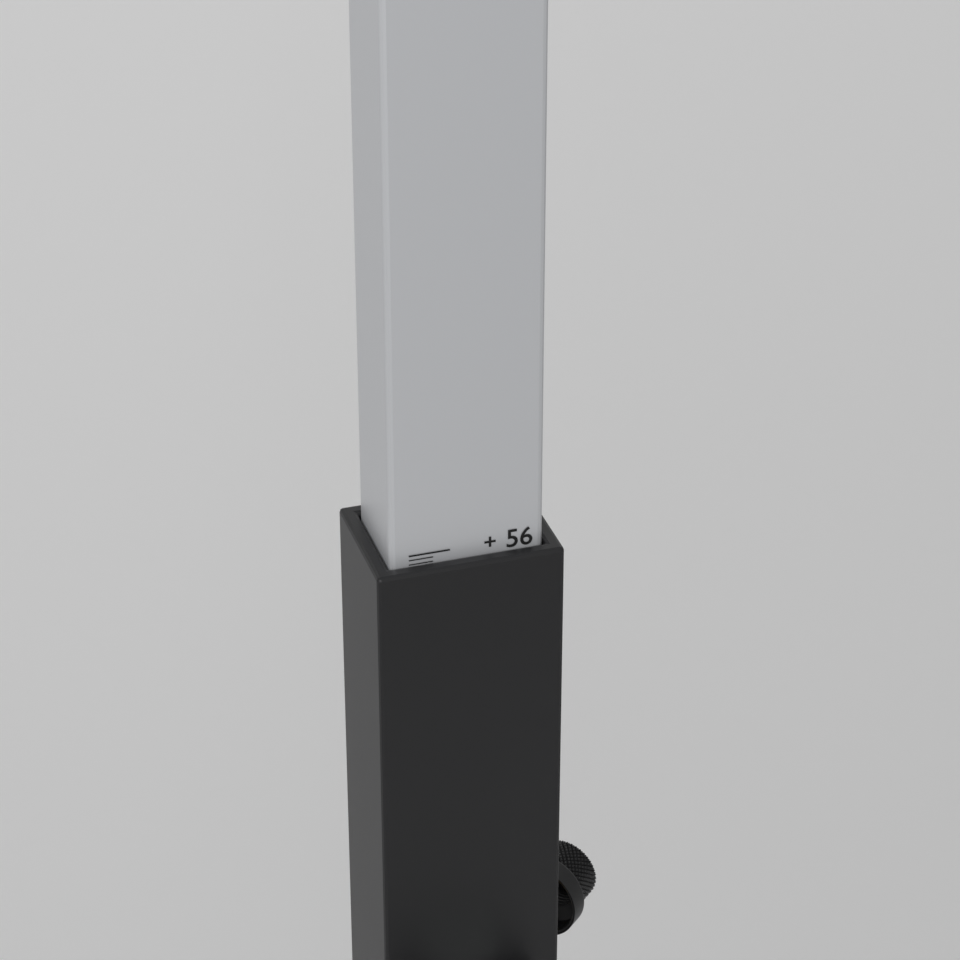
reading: 56.2 (no unit)
